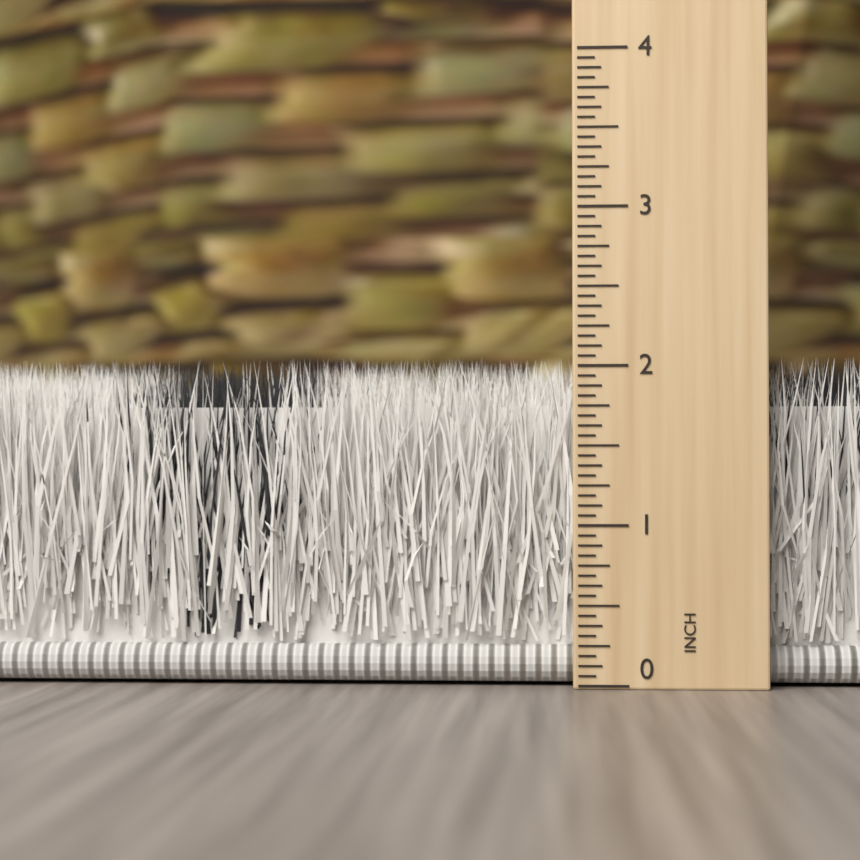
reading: 2.0625 inch
